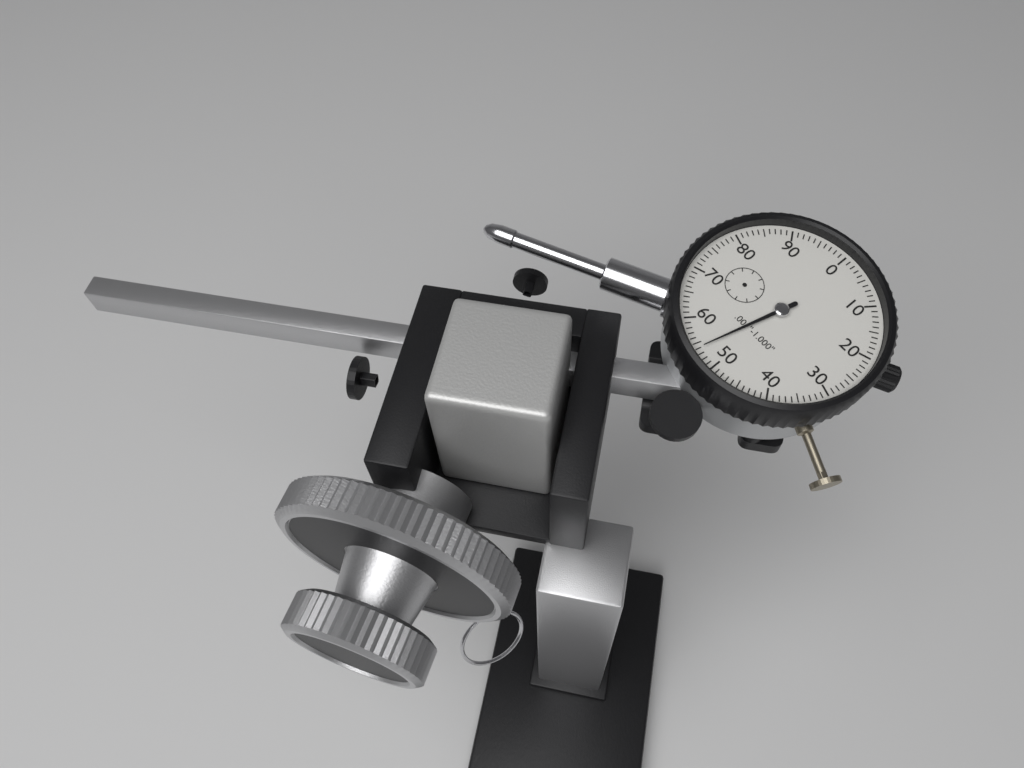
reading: 0.054 in
